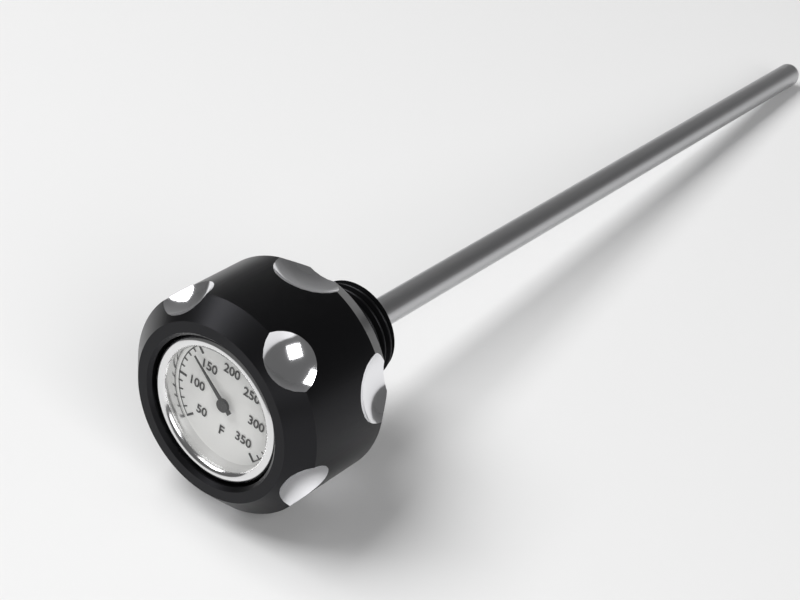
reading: 140 °F
